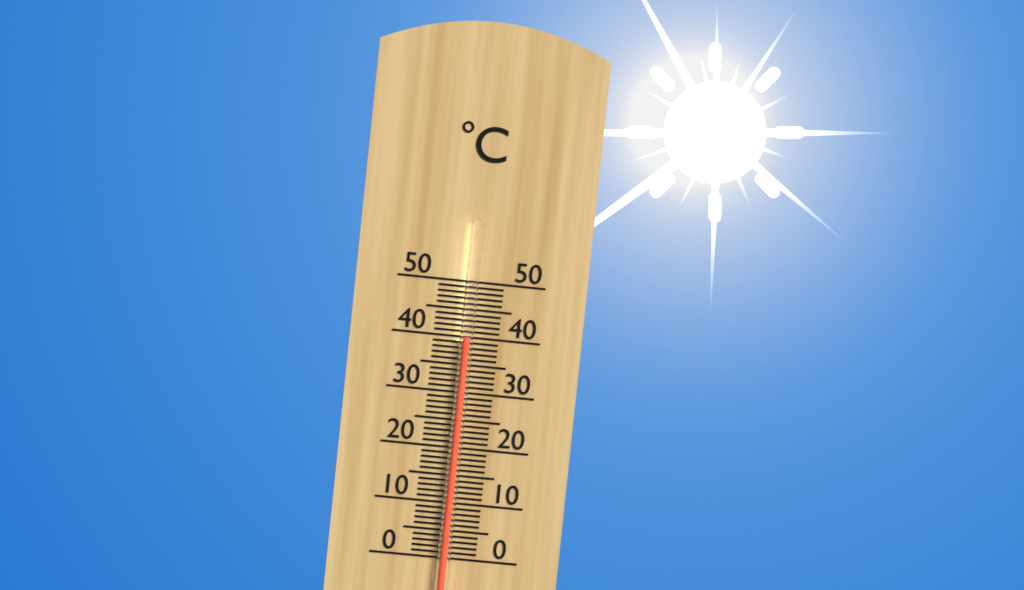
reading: 40 °C
